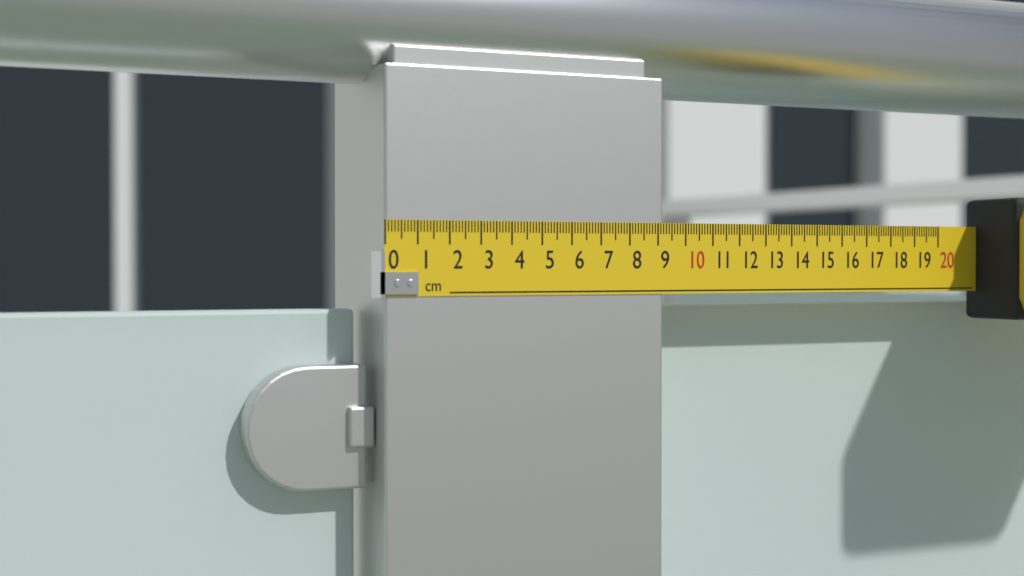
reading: 9.2 cm
